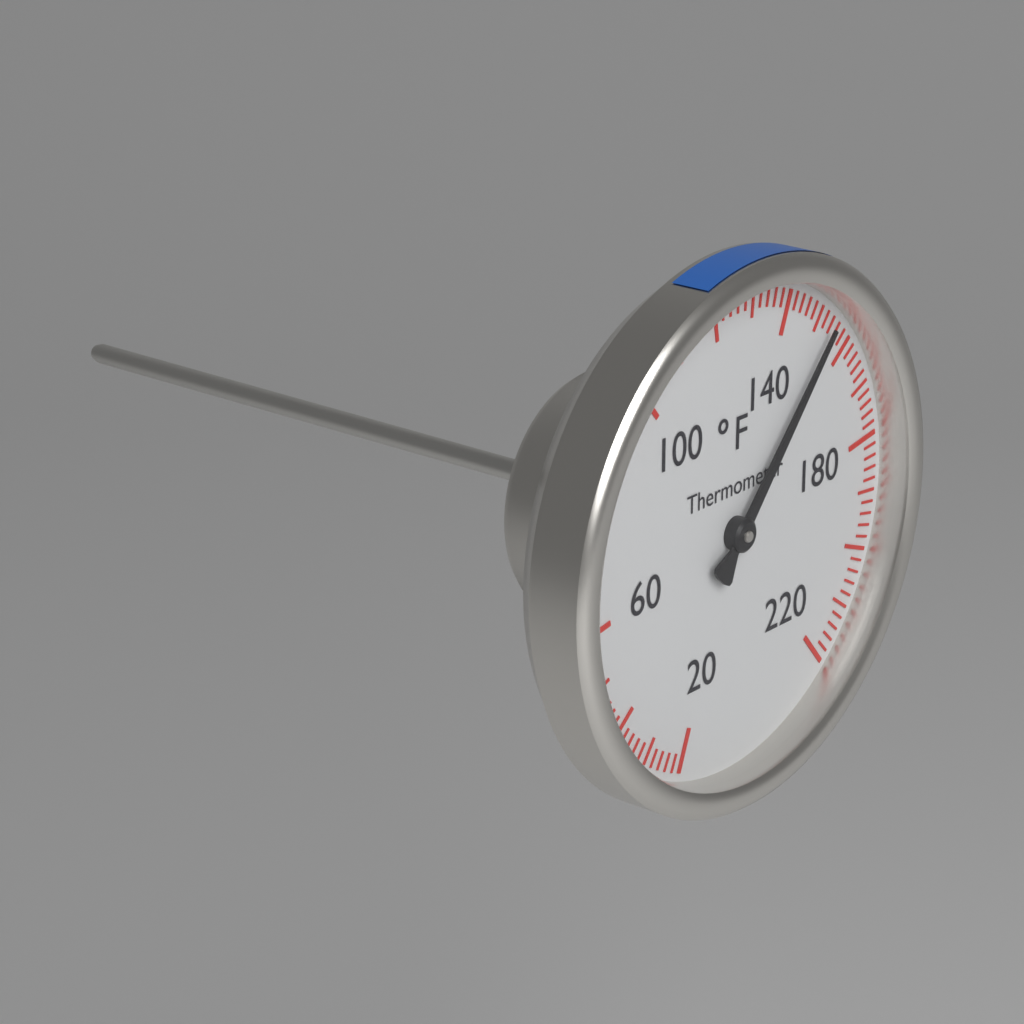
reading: 154 °F
